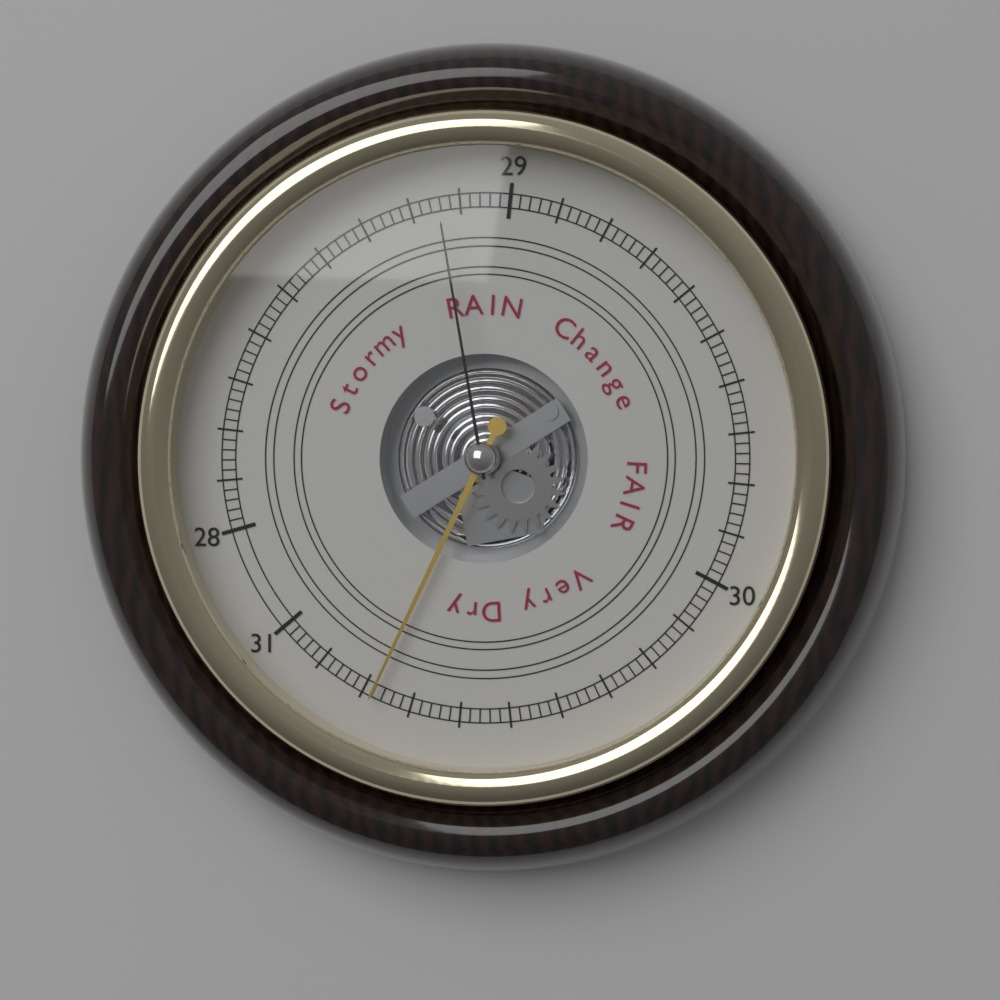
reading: 30.78 (no unit)
